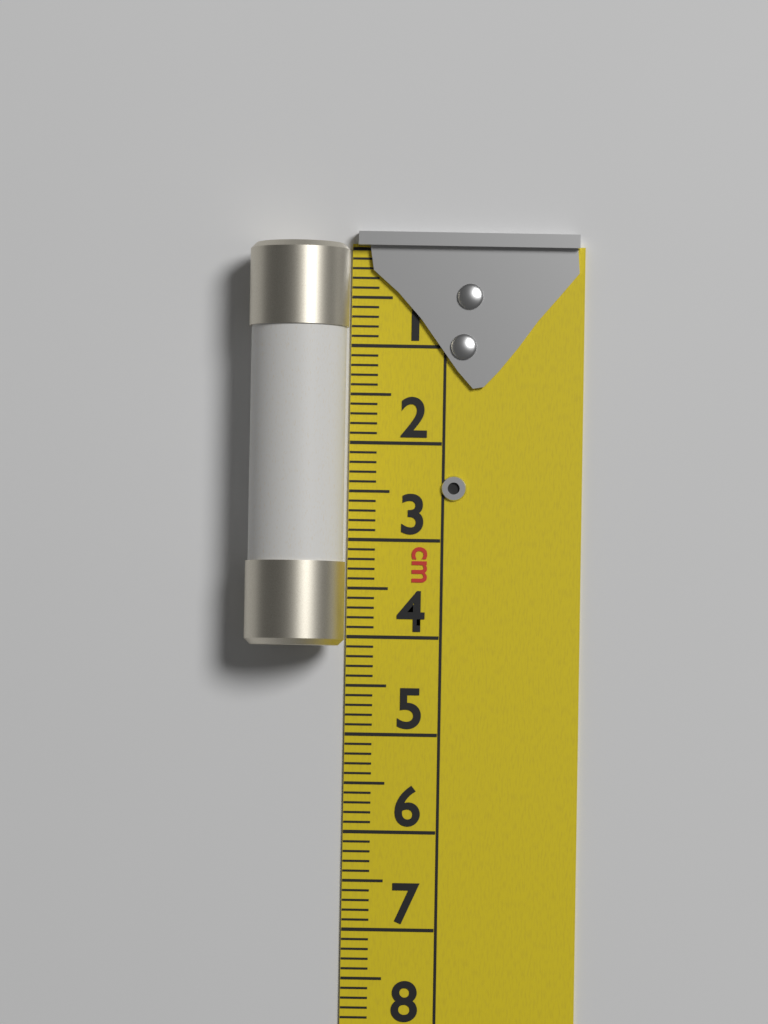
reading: 4.1 cm
